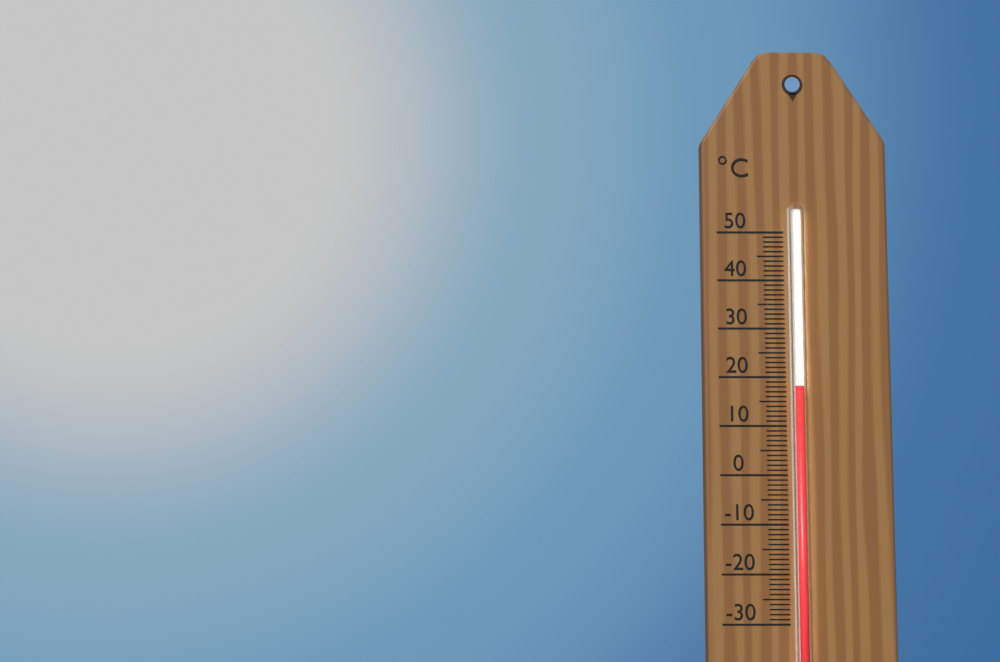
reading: 18 °C
